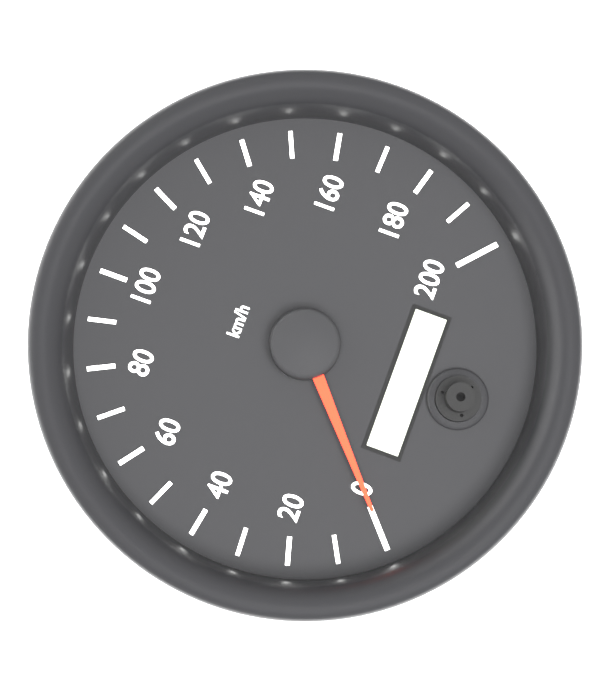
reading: 0 km/h
